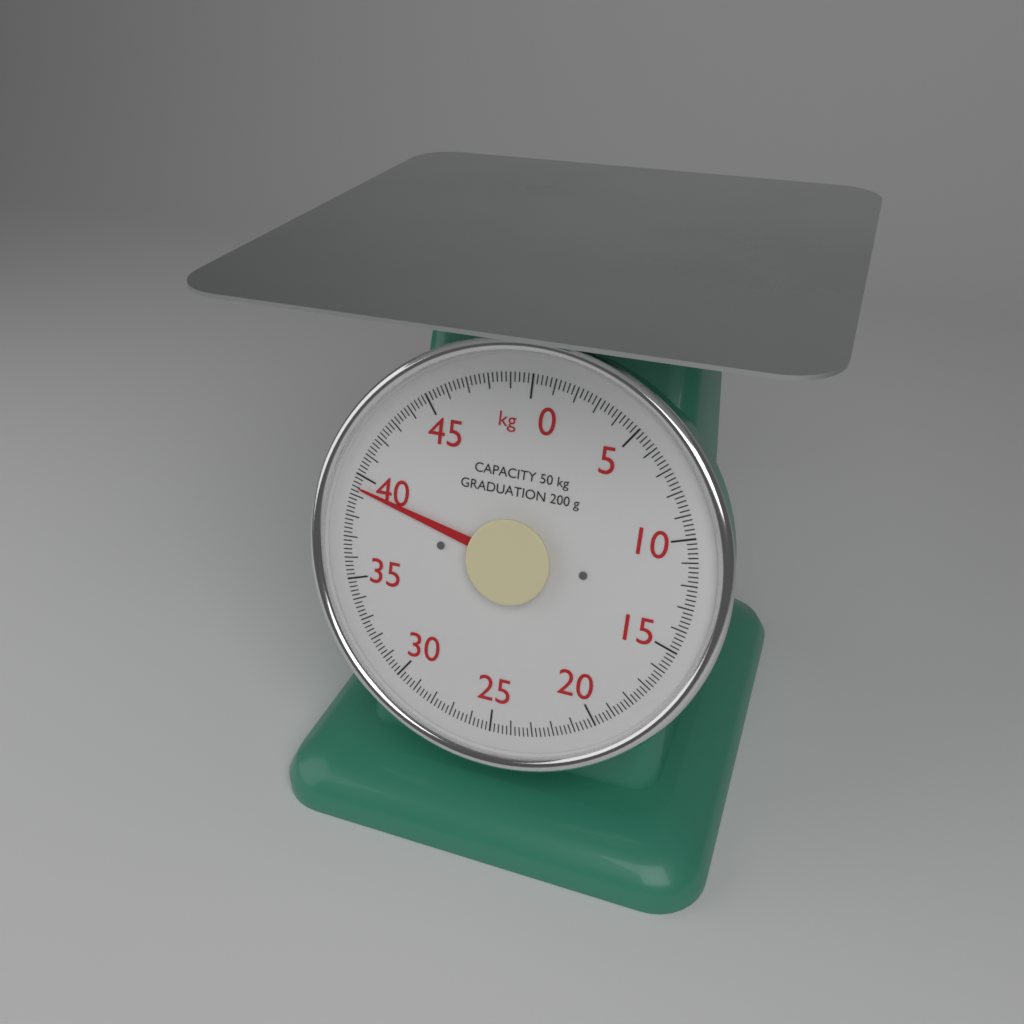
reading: 39.4 kg
